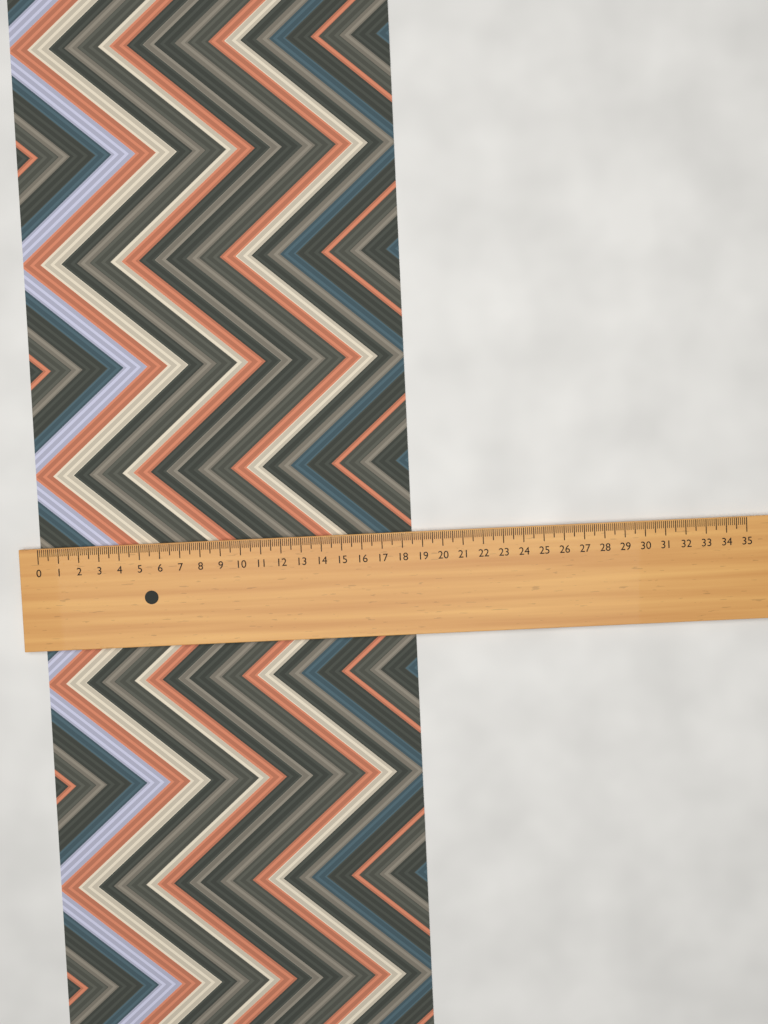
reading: 18.5 (no unit)
